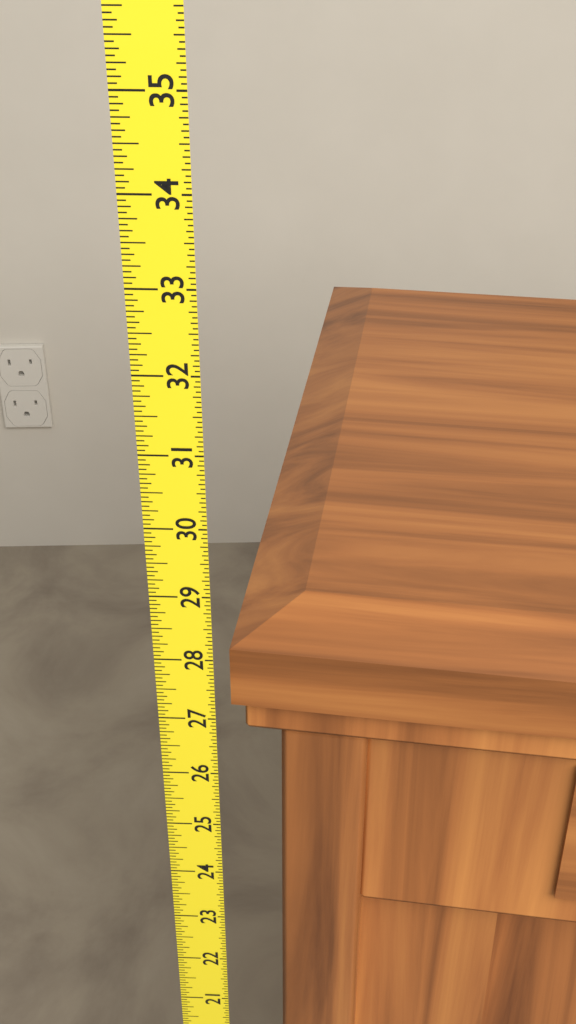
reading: 28.3125 (no unit)
